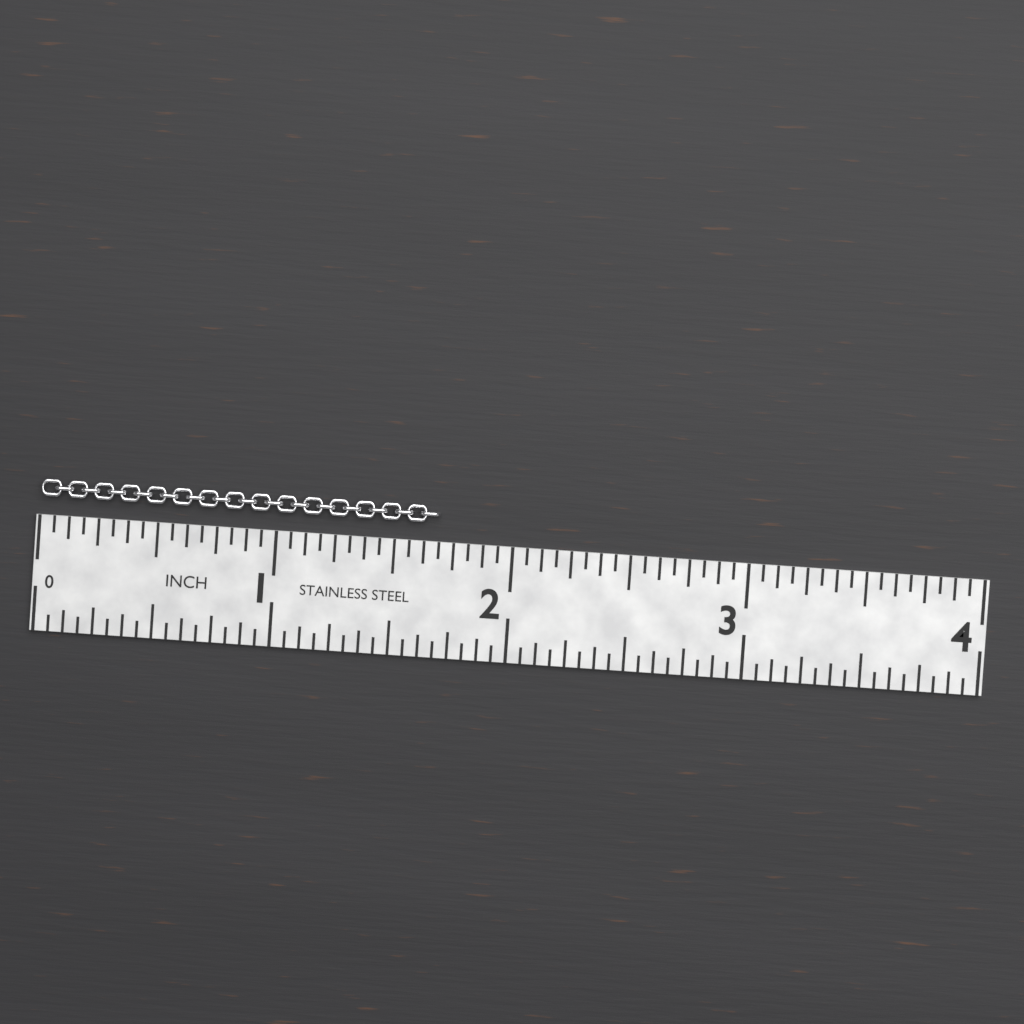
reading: 1.6875 in
